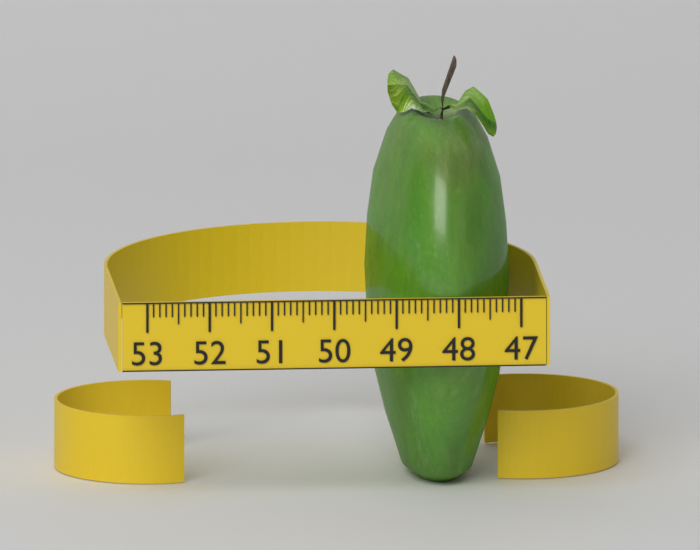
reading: 49.3 (no unit)
